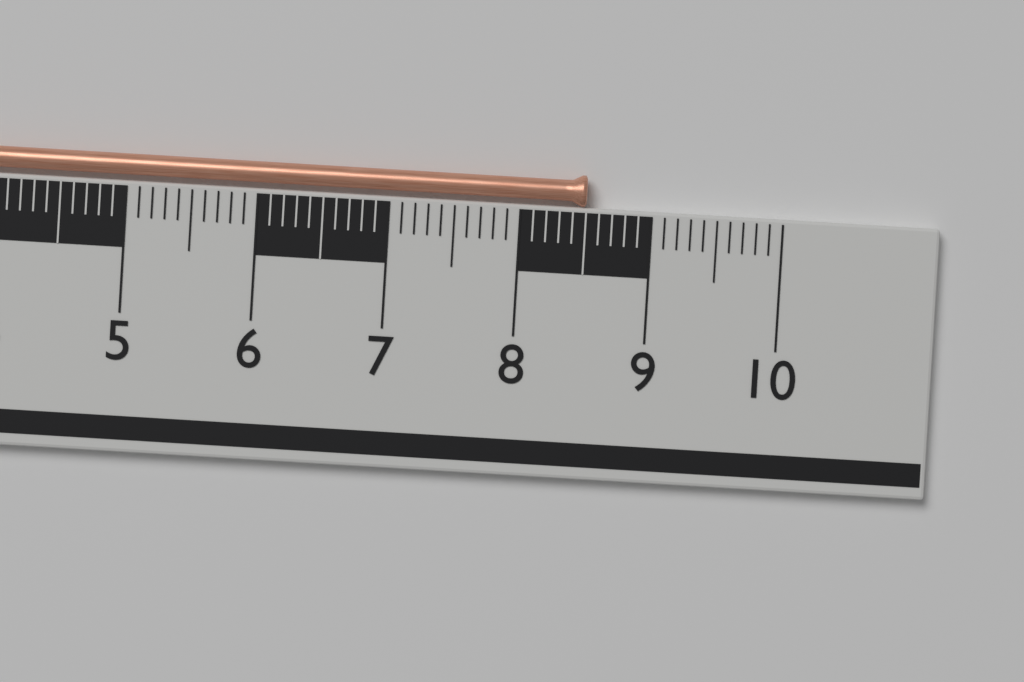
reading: 8.5 cm
